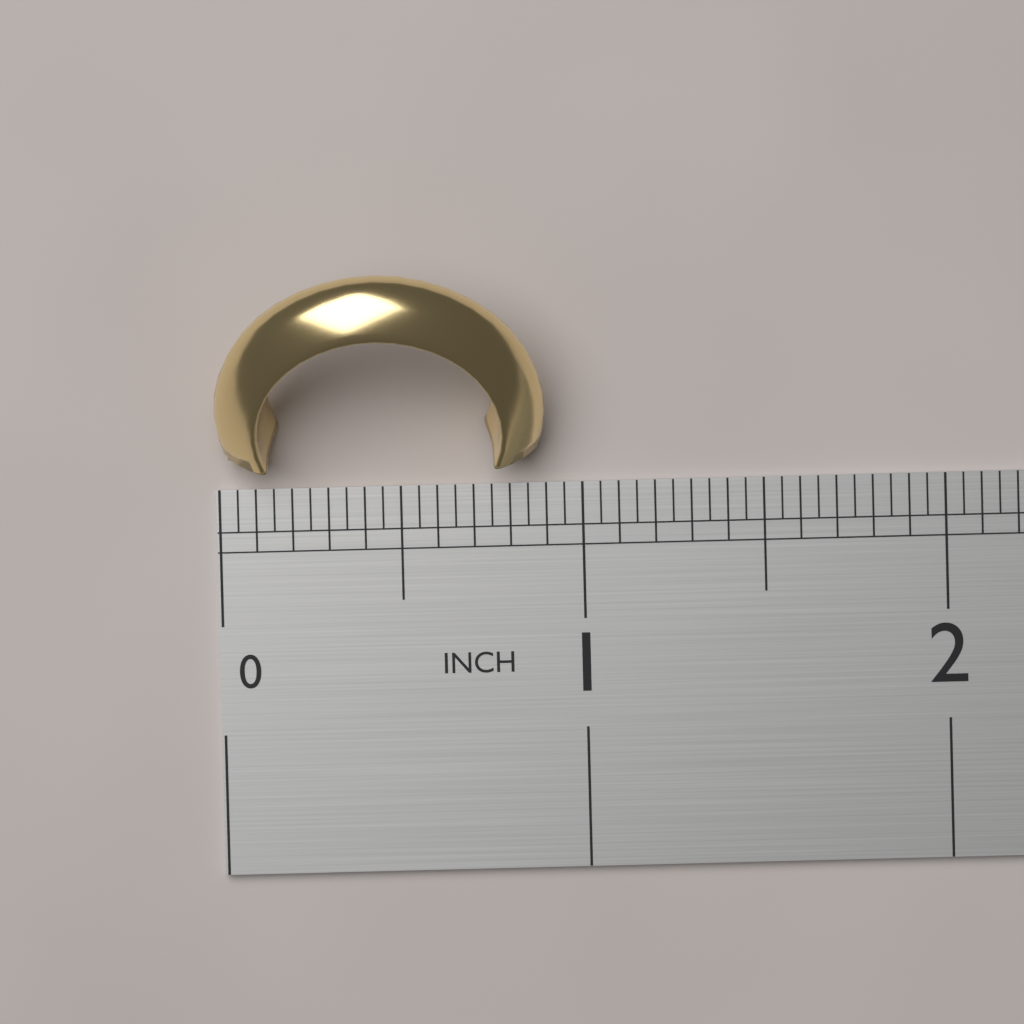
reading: 0.90 in
